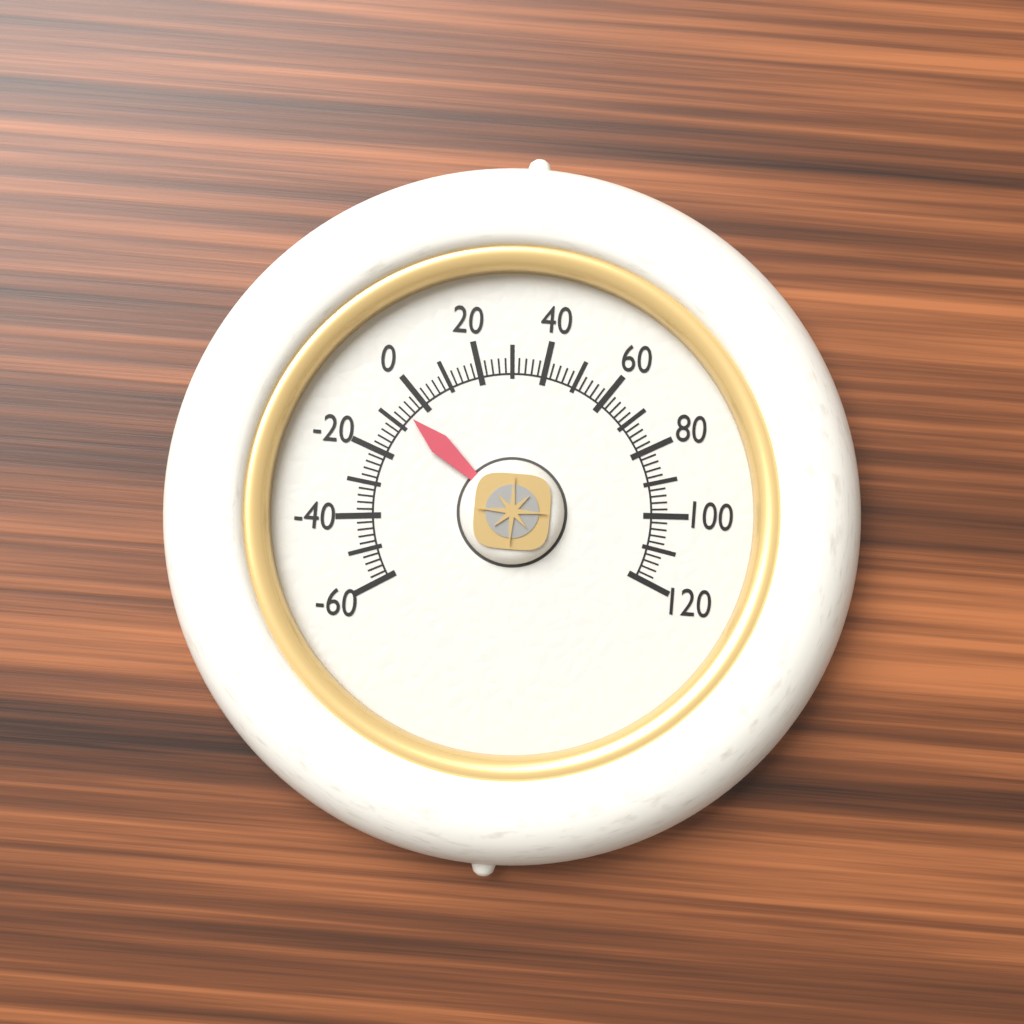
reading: -6 (no unit)
